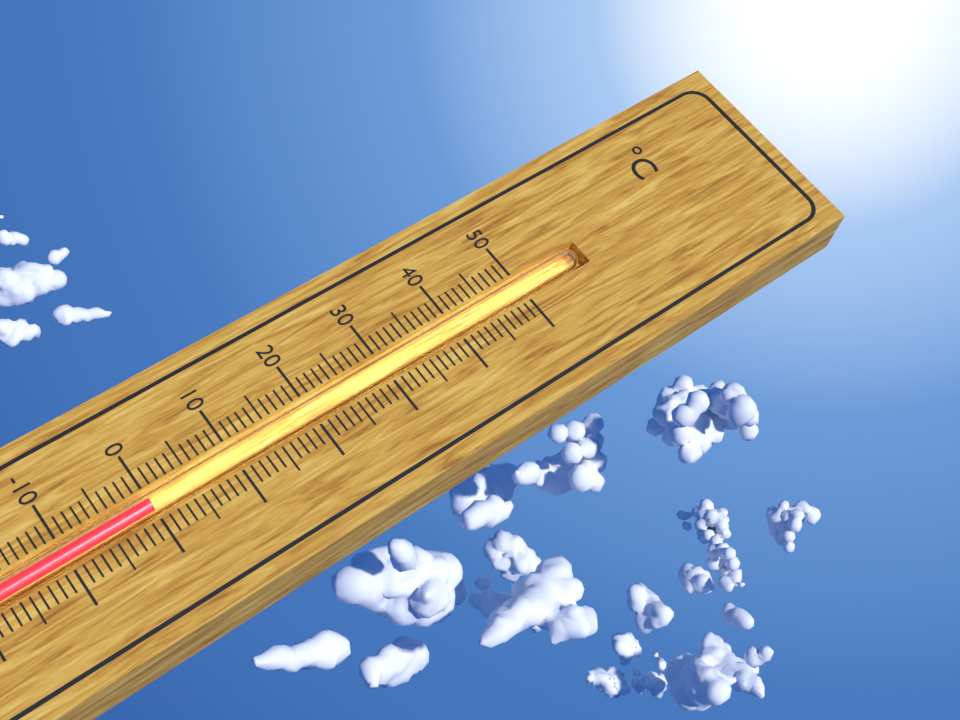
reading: 0 °C
